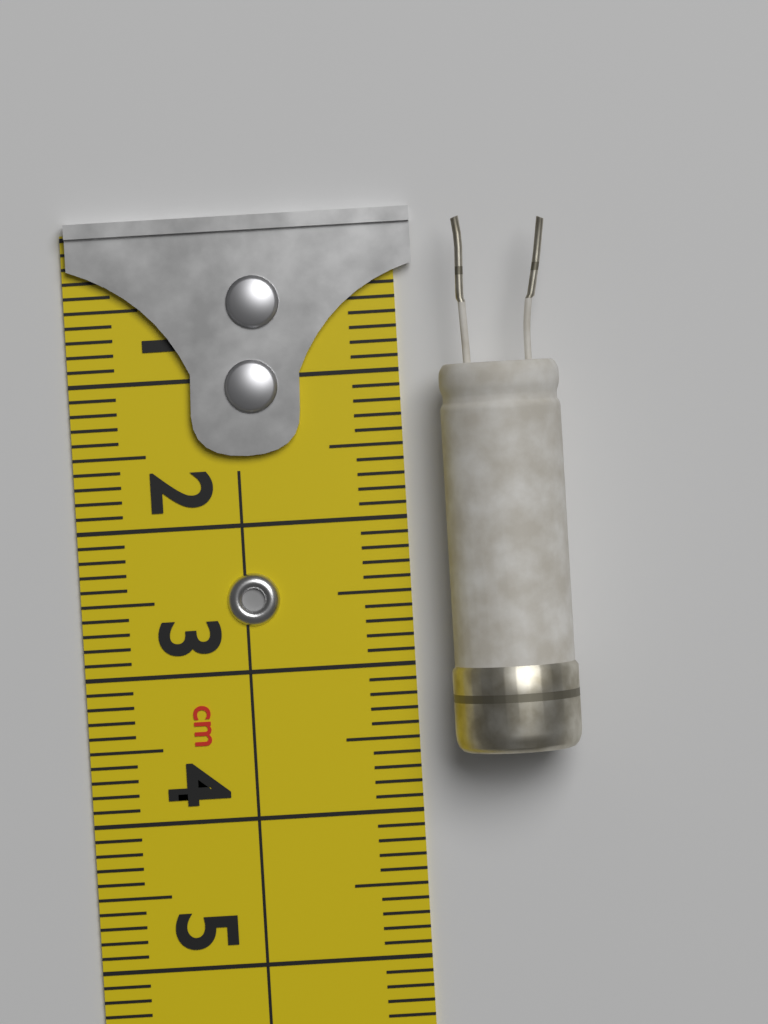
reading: 3.6 cm
